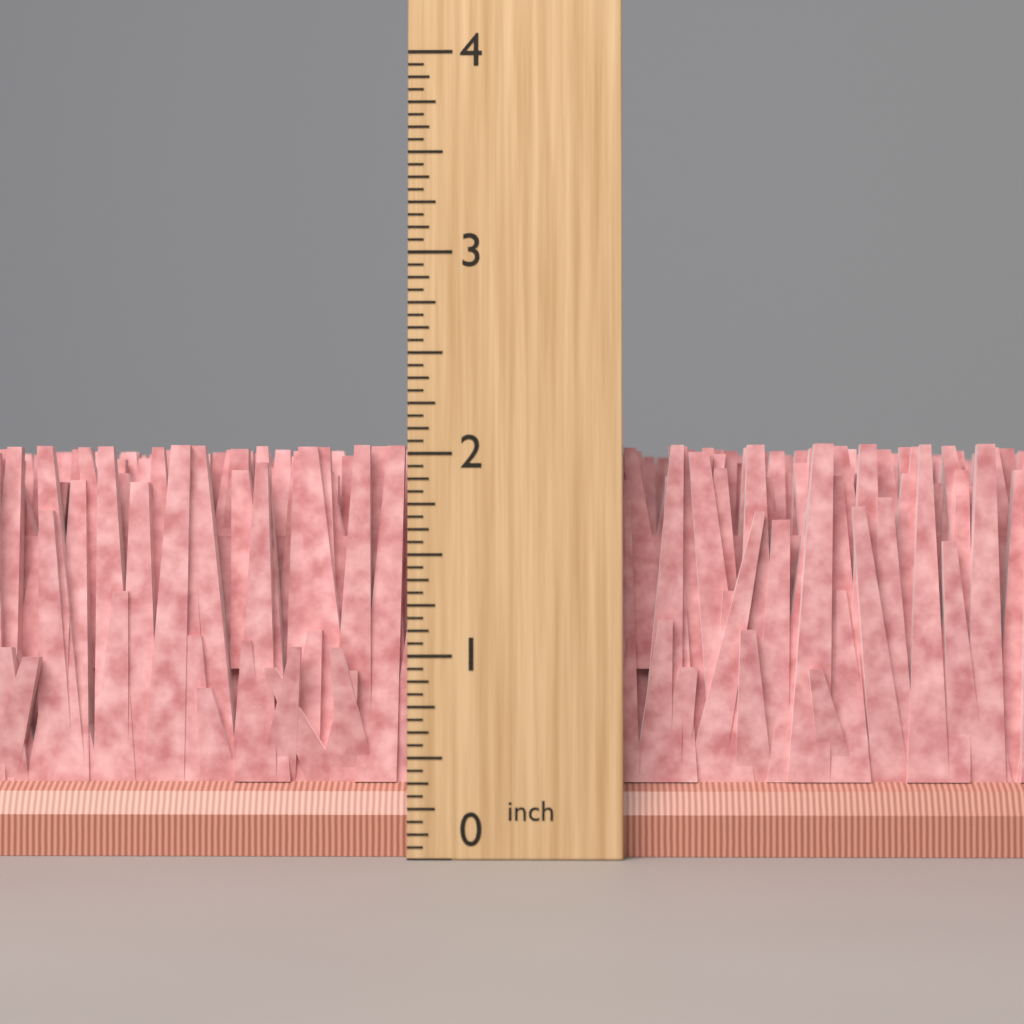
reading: 2.0625 inch
